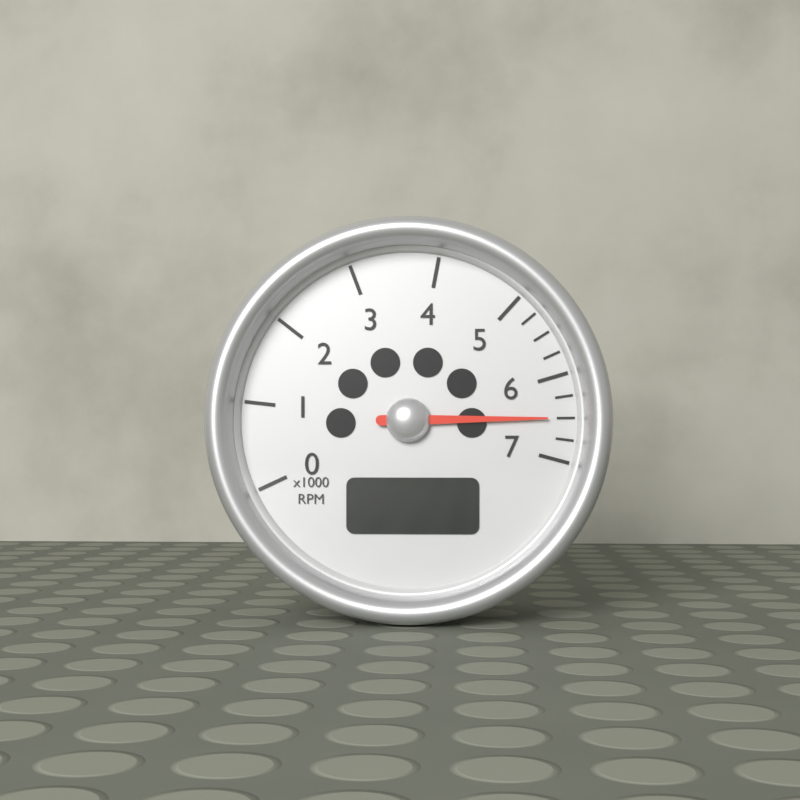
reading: 6.50 x1000 RPM
